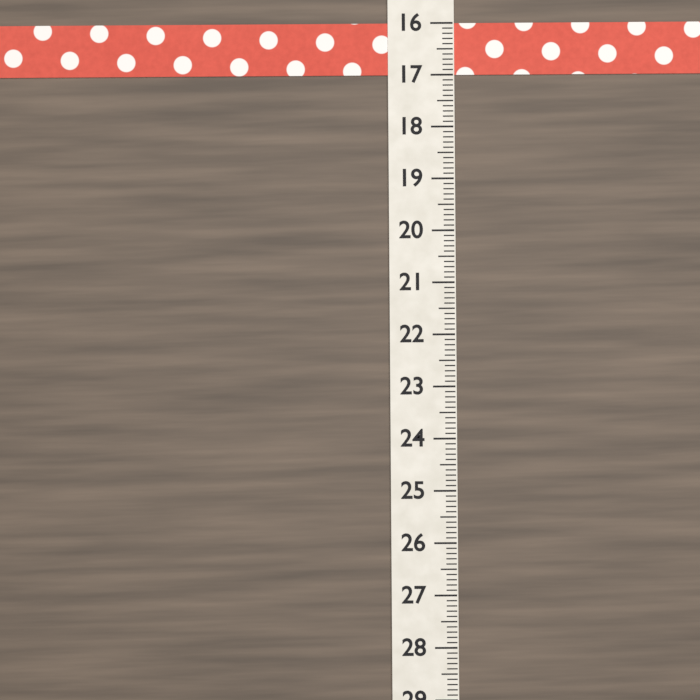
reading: 17.0 (no unit)
